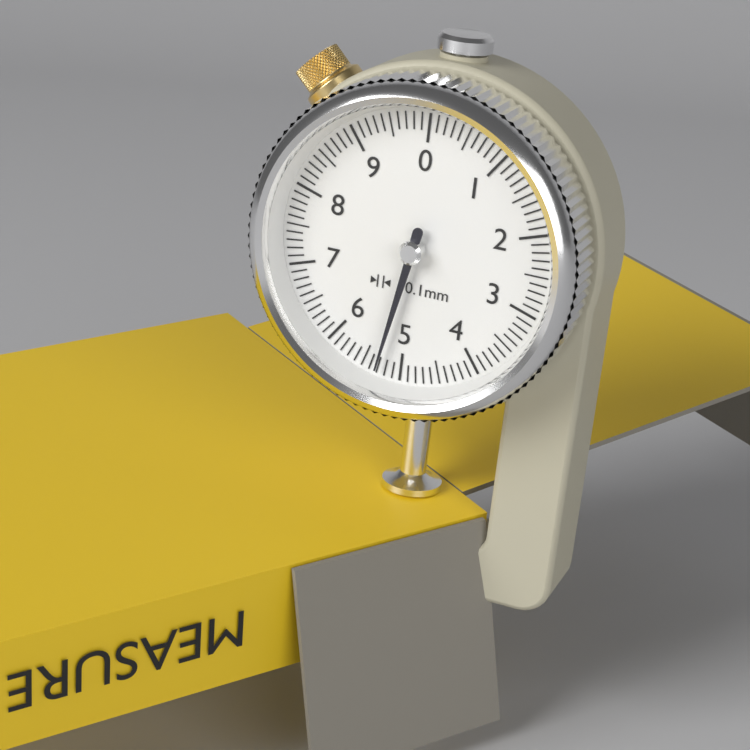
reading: 5.3 mm
